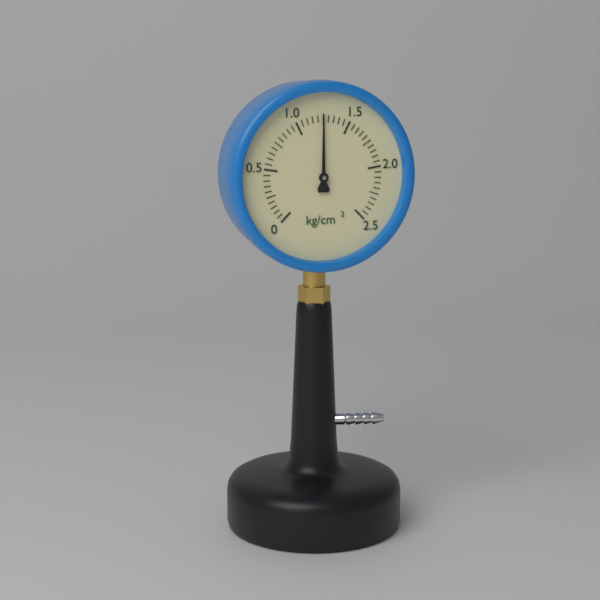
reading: 1.25 kg/cm²
